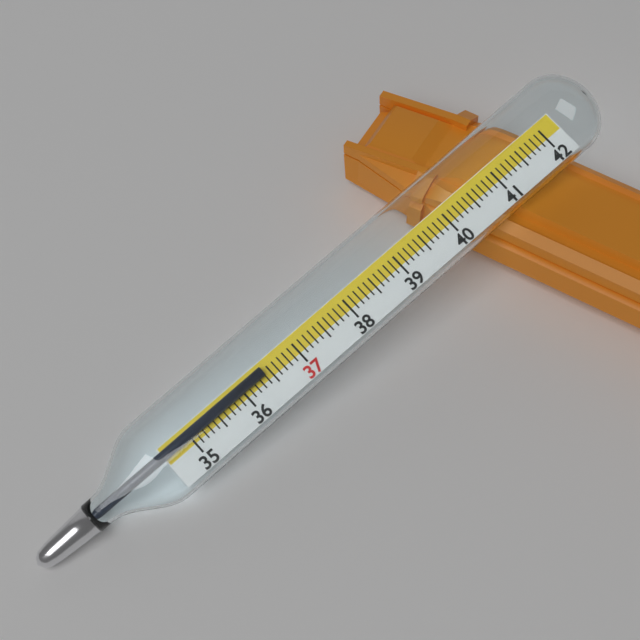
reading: 36.4 (no unit)
